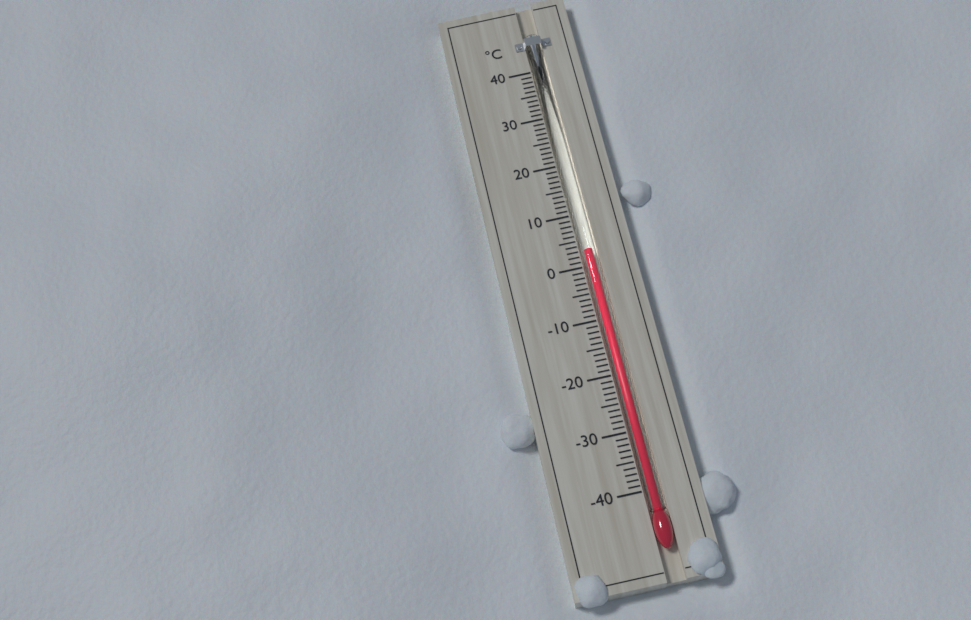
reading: 3 °C
